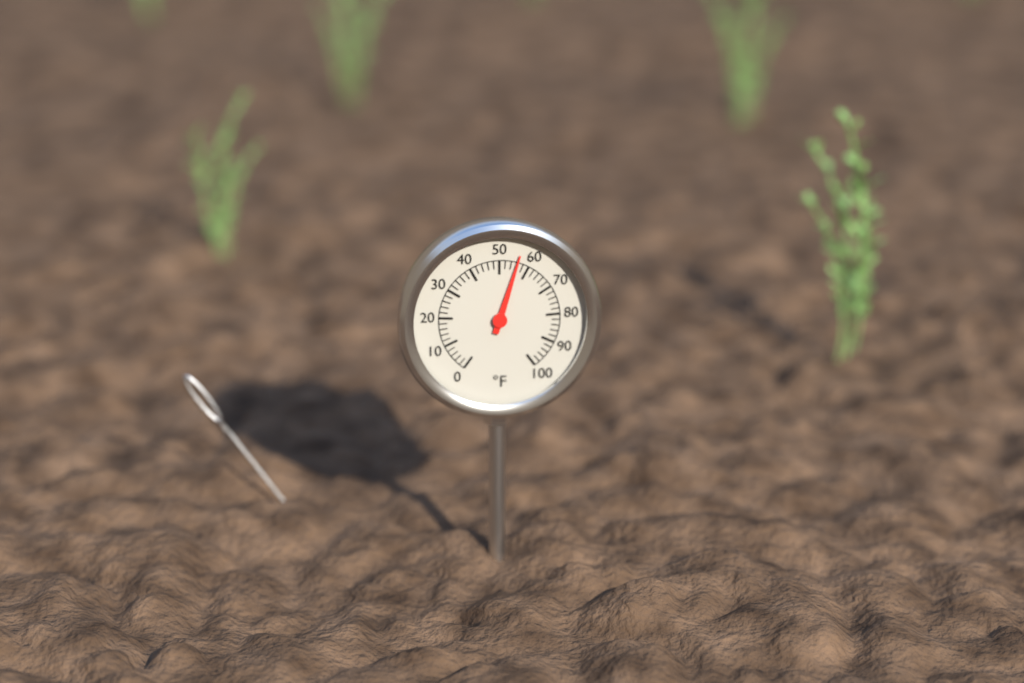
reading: 56 °F
